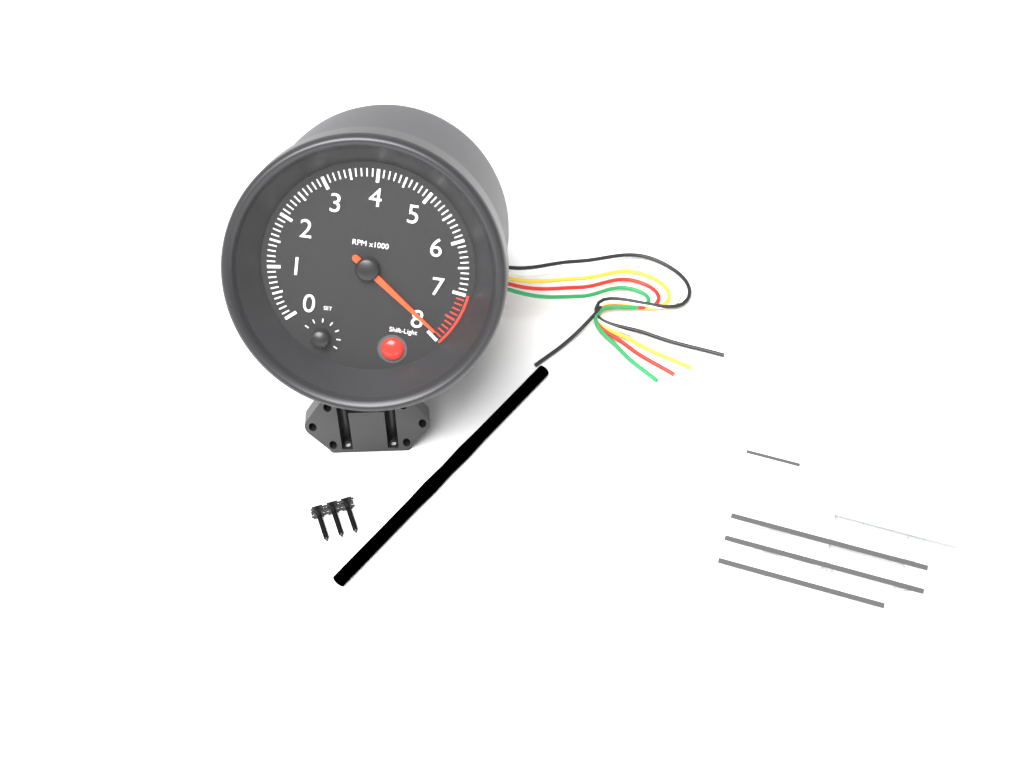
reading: 7900 RPM
